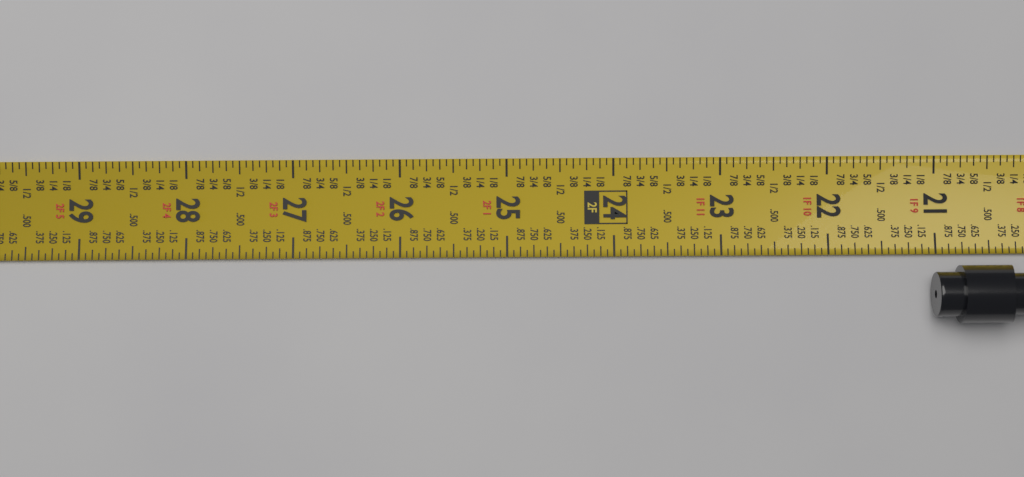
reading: 21.0625 in
